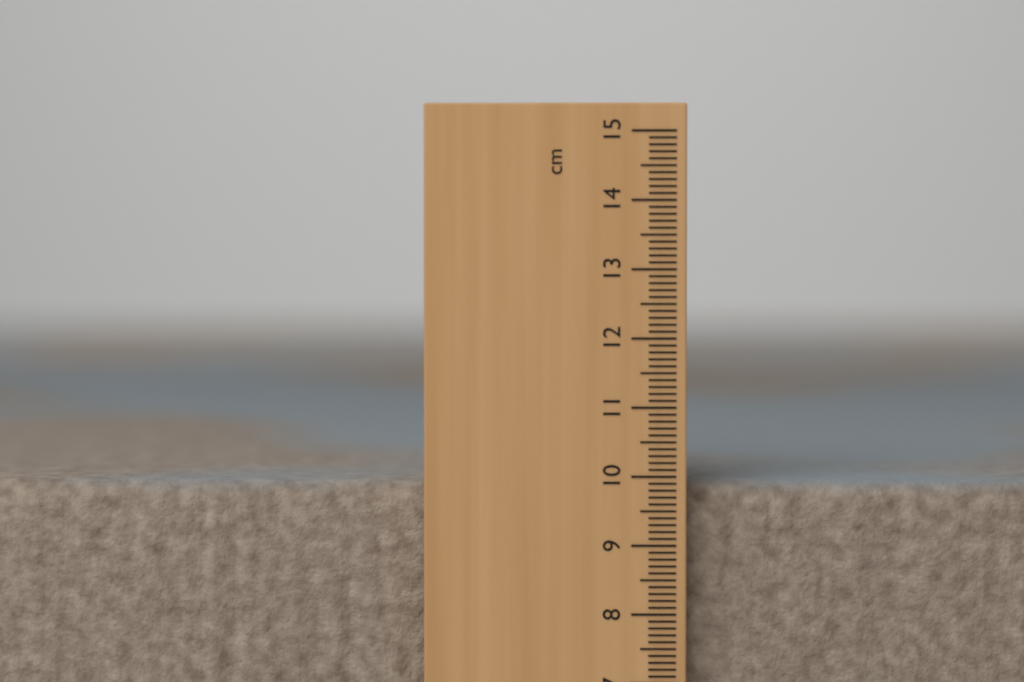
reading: 9.9 cm
